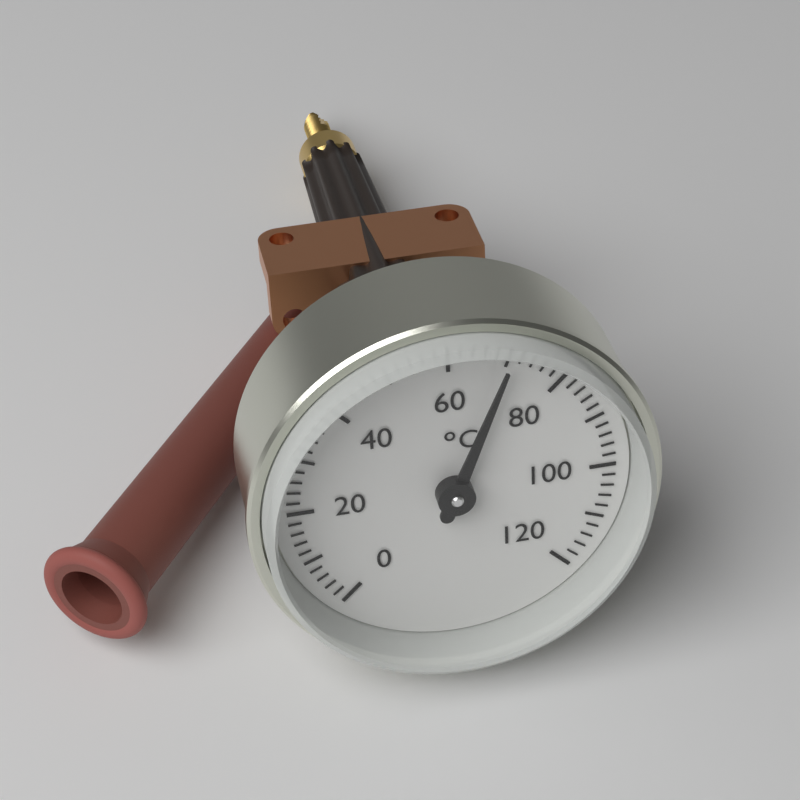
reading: 70 °C
